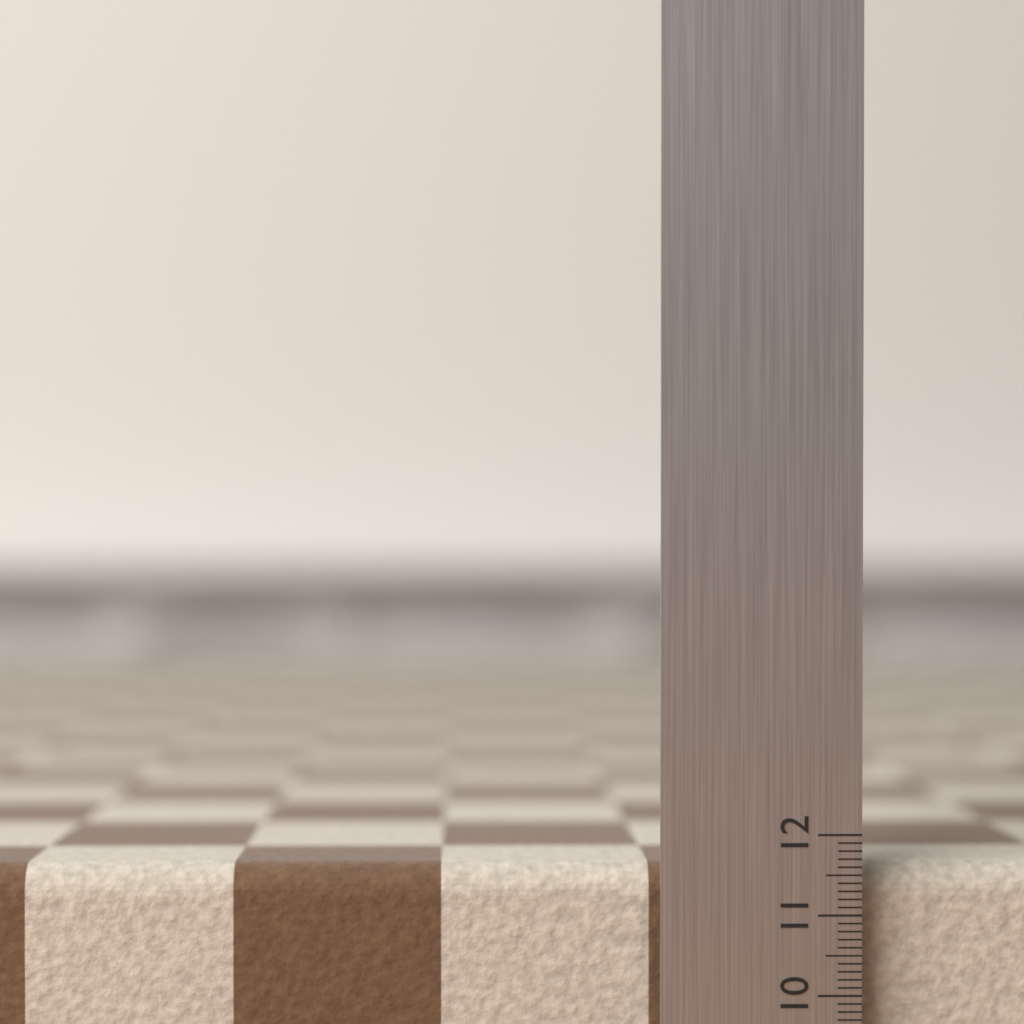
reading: 11.6 (no unit)
